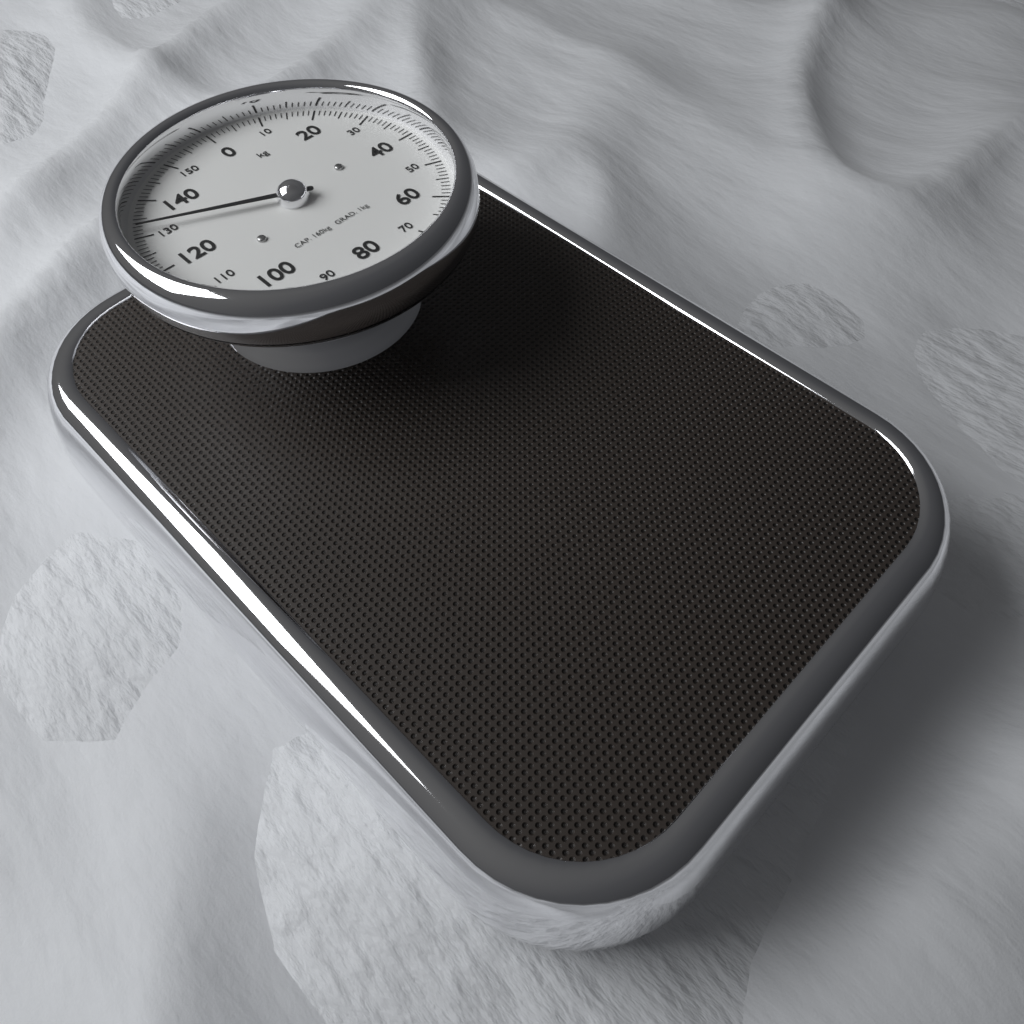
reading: 132 kg
